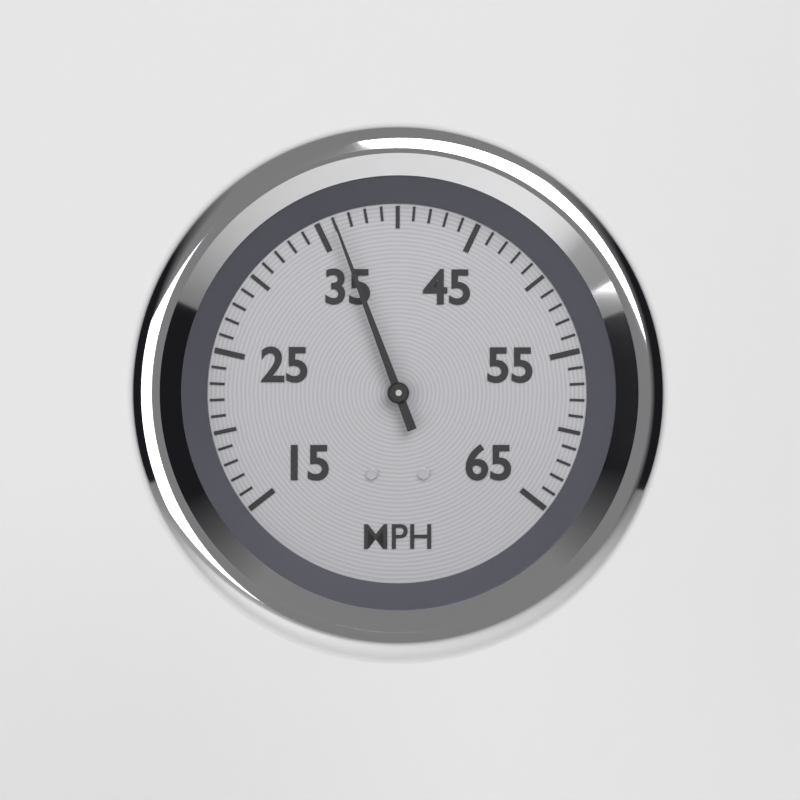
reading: 36 MPH
